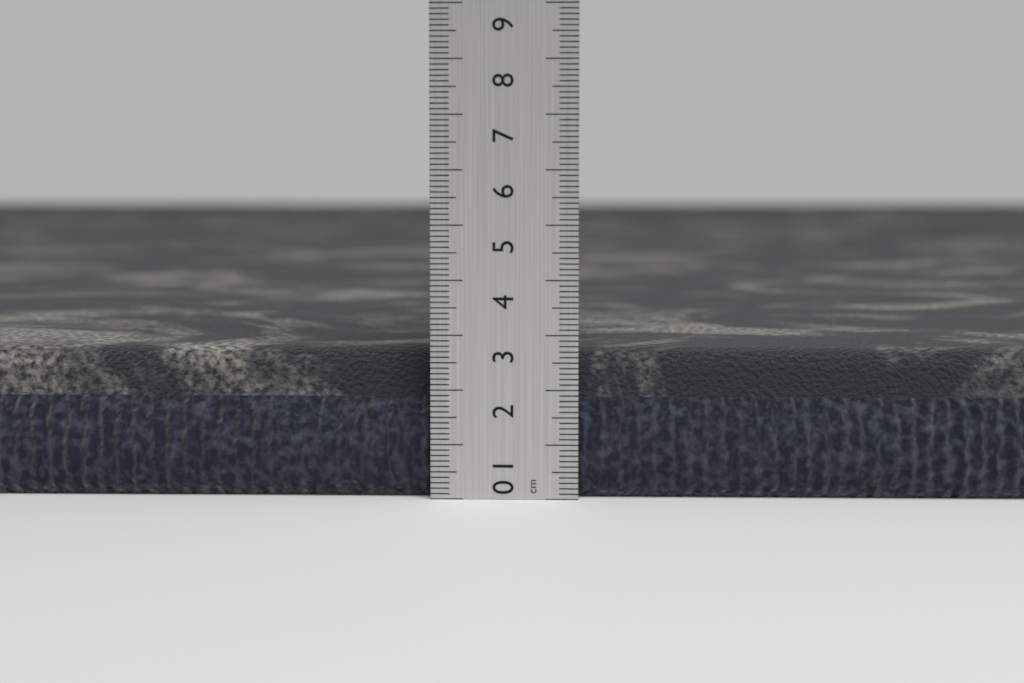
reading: 2.7 cm
